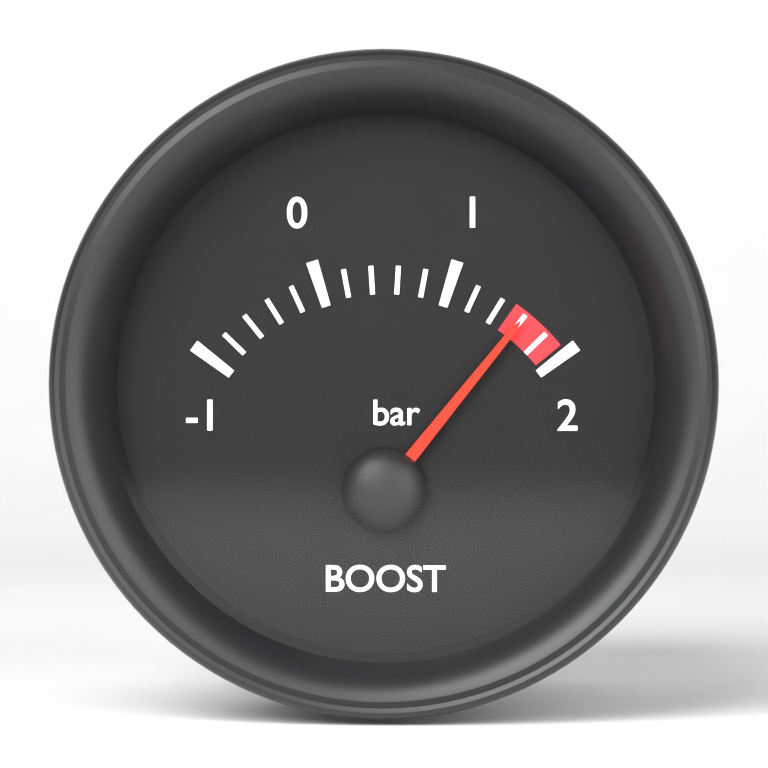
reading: 1.6 bar
